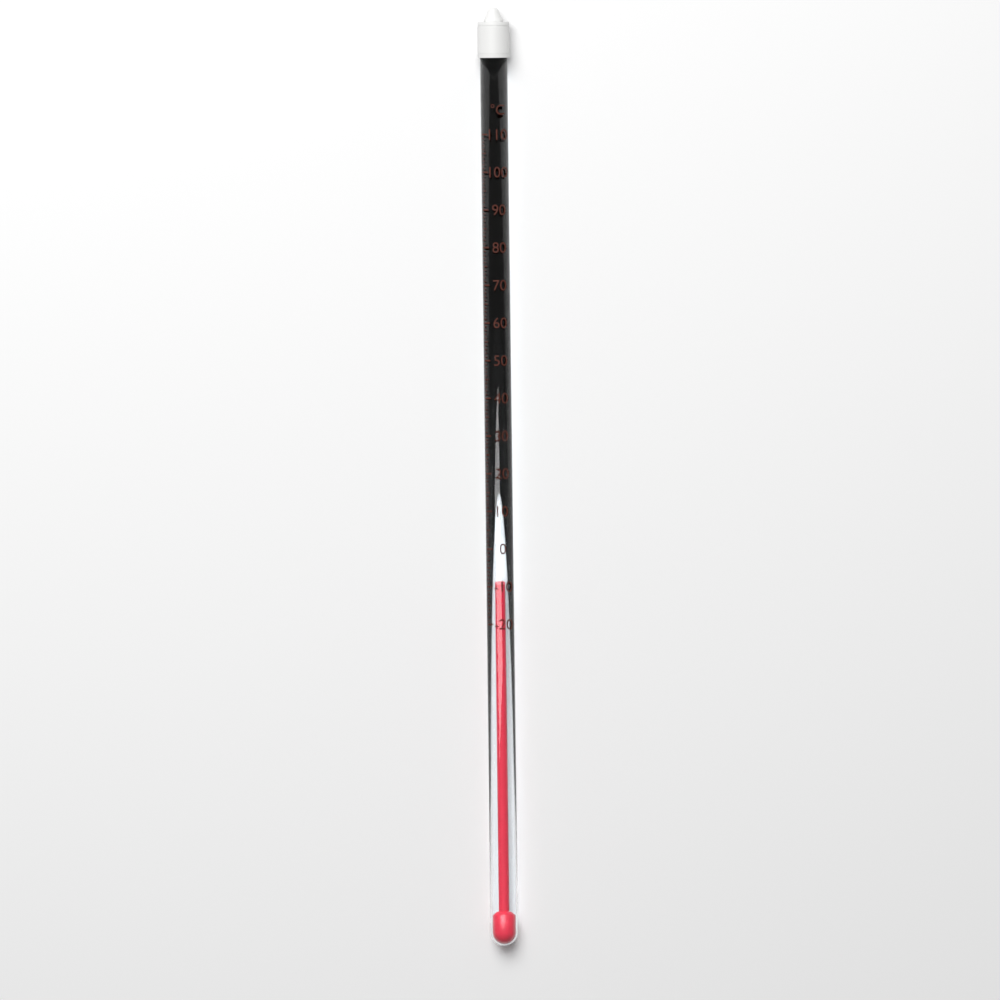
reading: -10 °C
